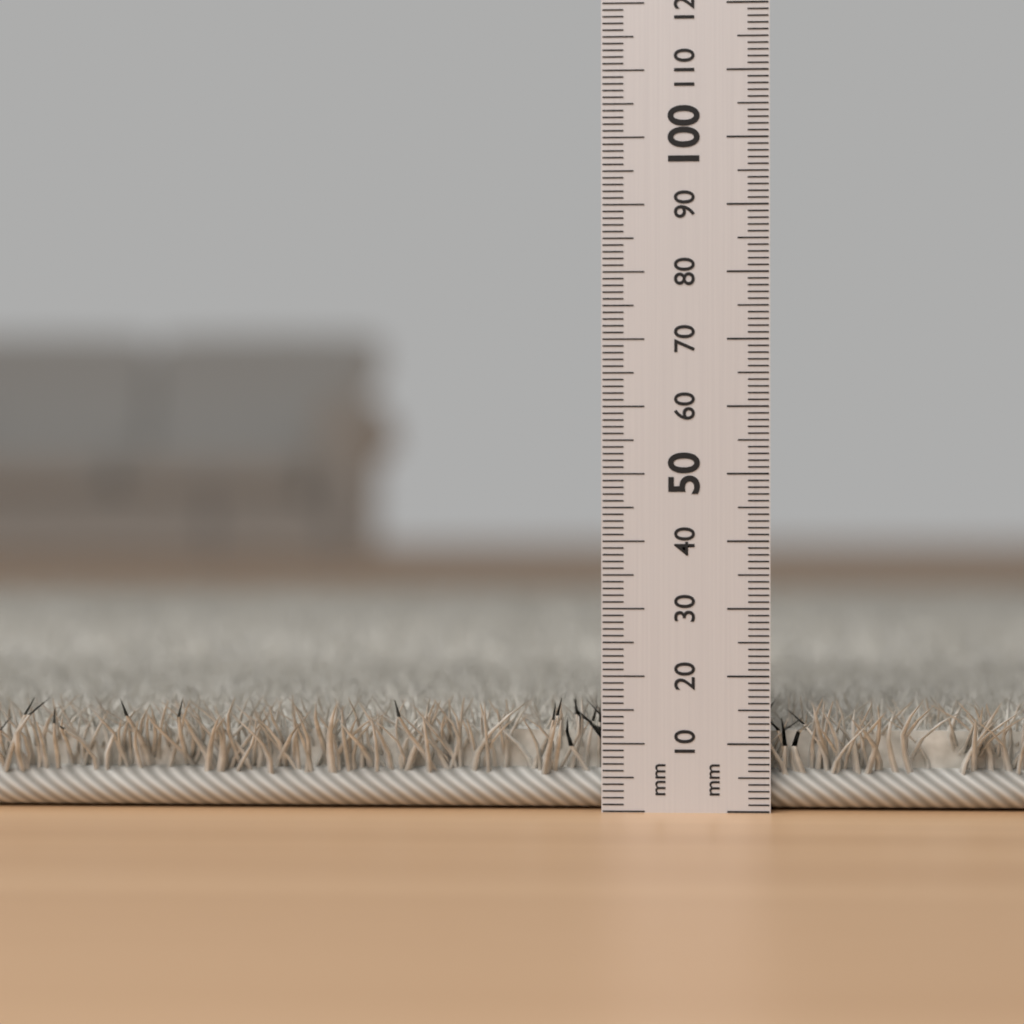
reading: 17 mm
